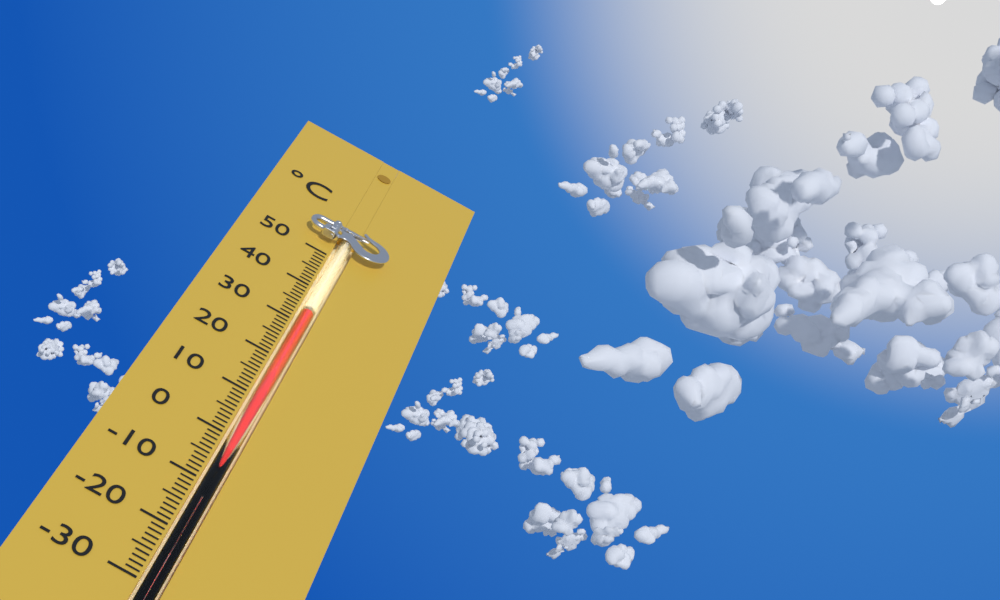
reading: 33 °C
